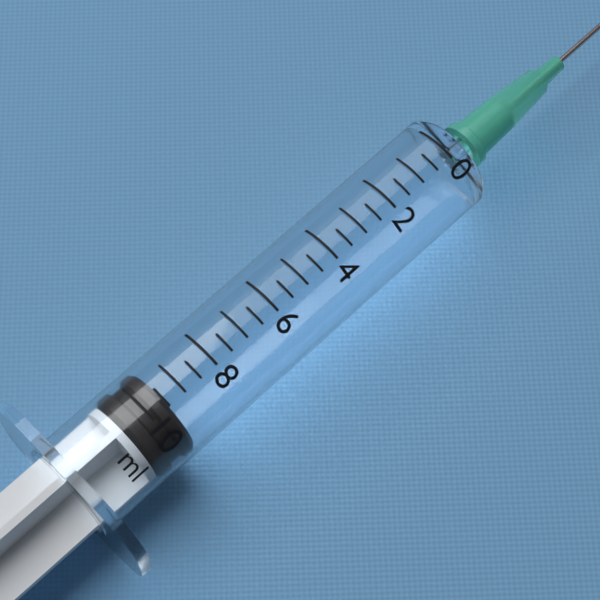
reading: 9.5 ml
